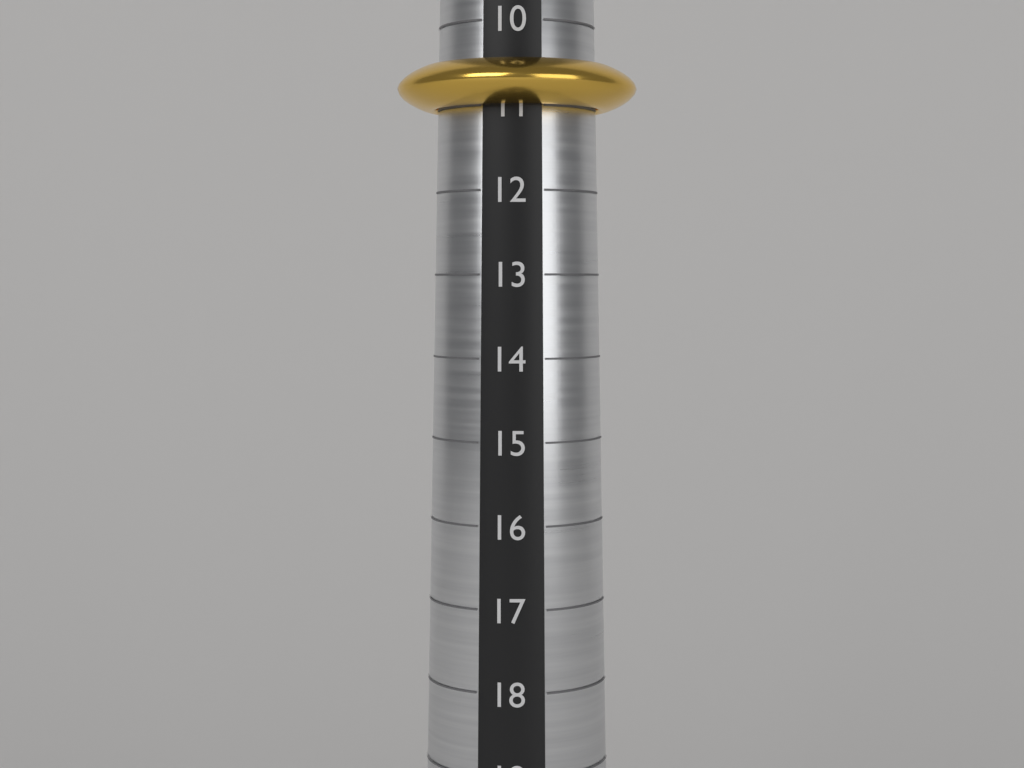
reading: 11 (no unit)
